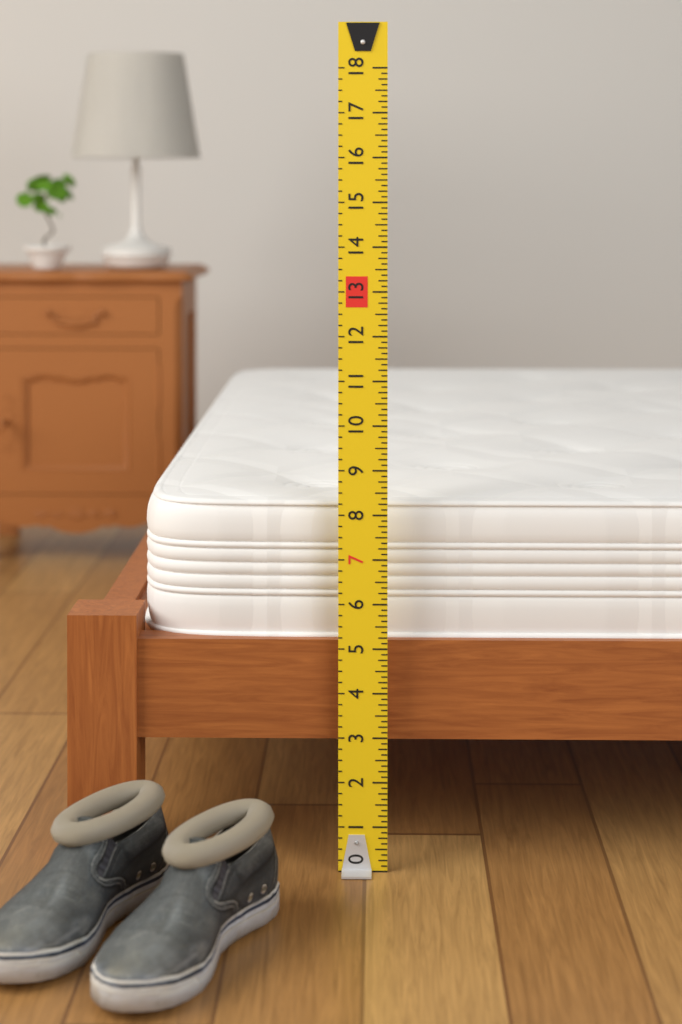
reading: 8.250 (no unit)
